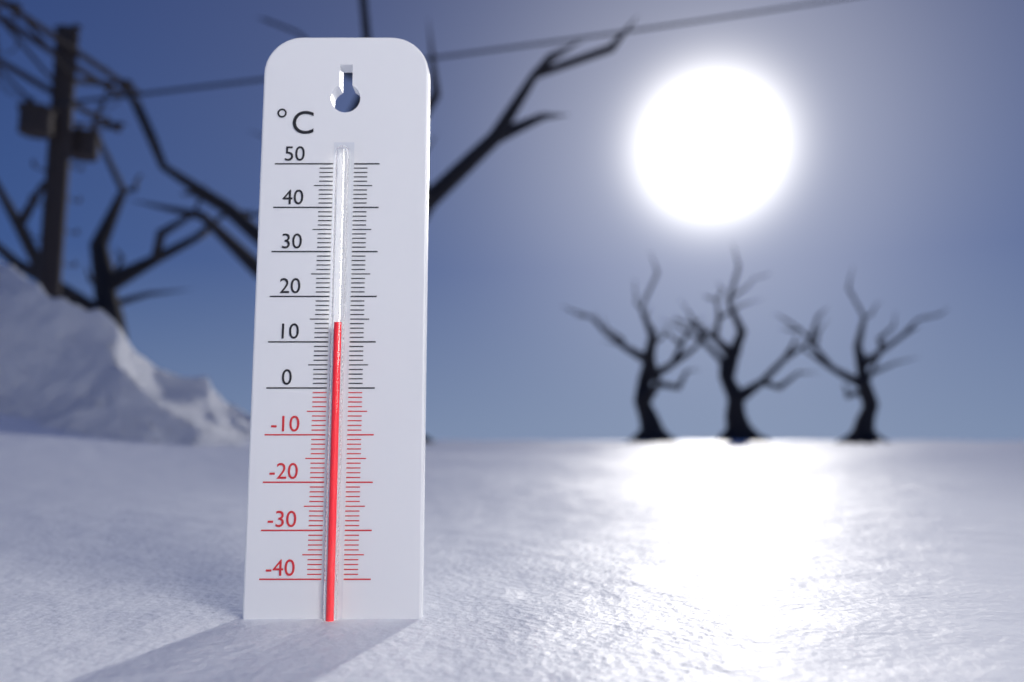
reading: 14 °C
